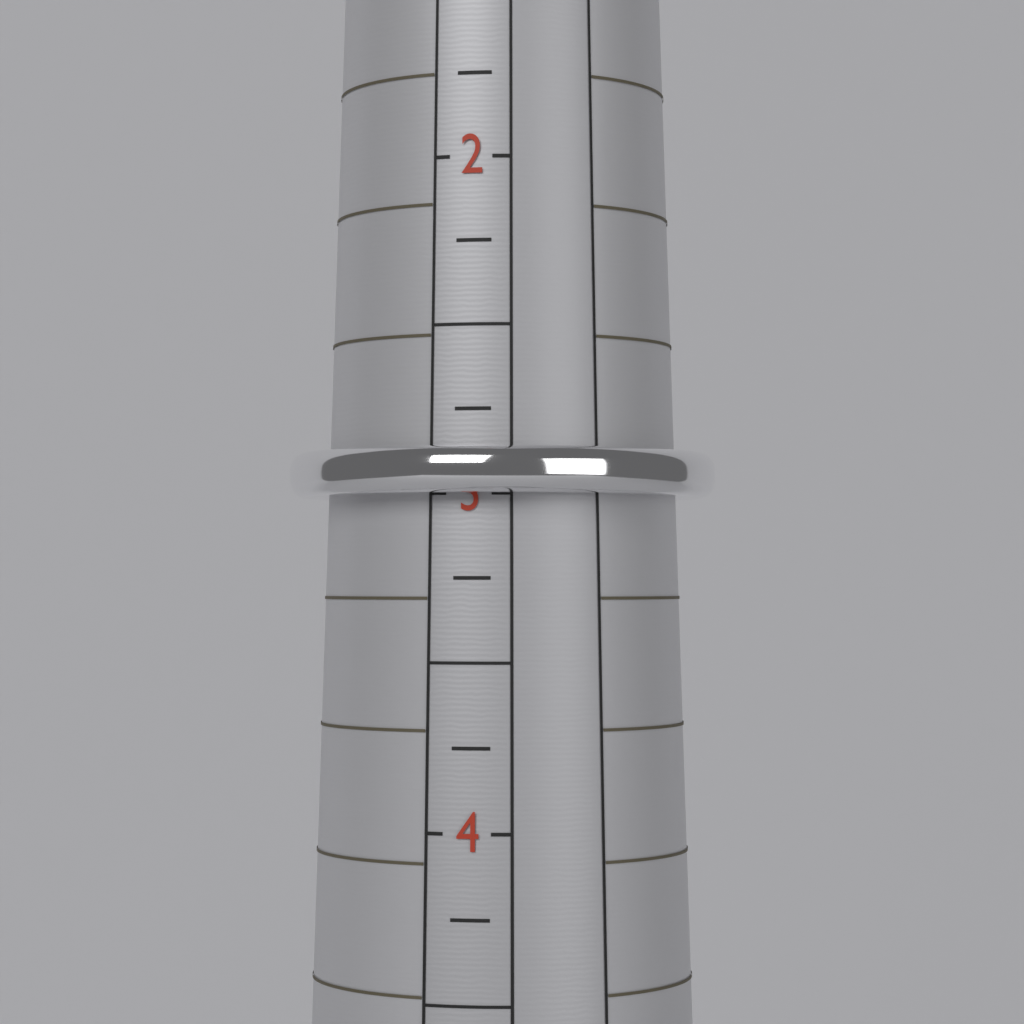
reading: 3.00 (no unit)
